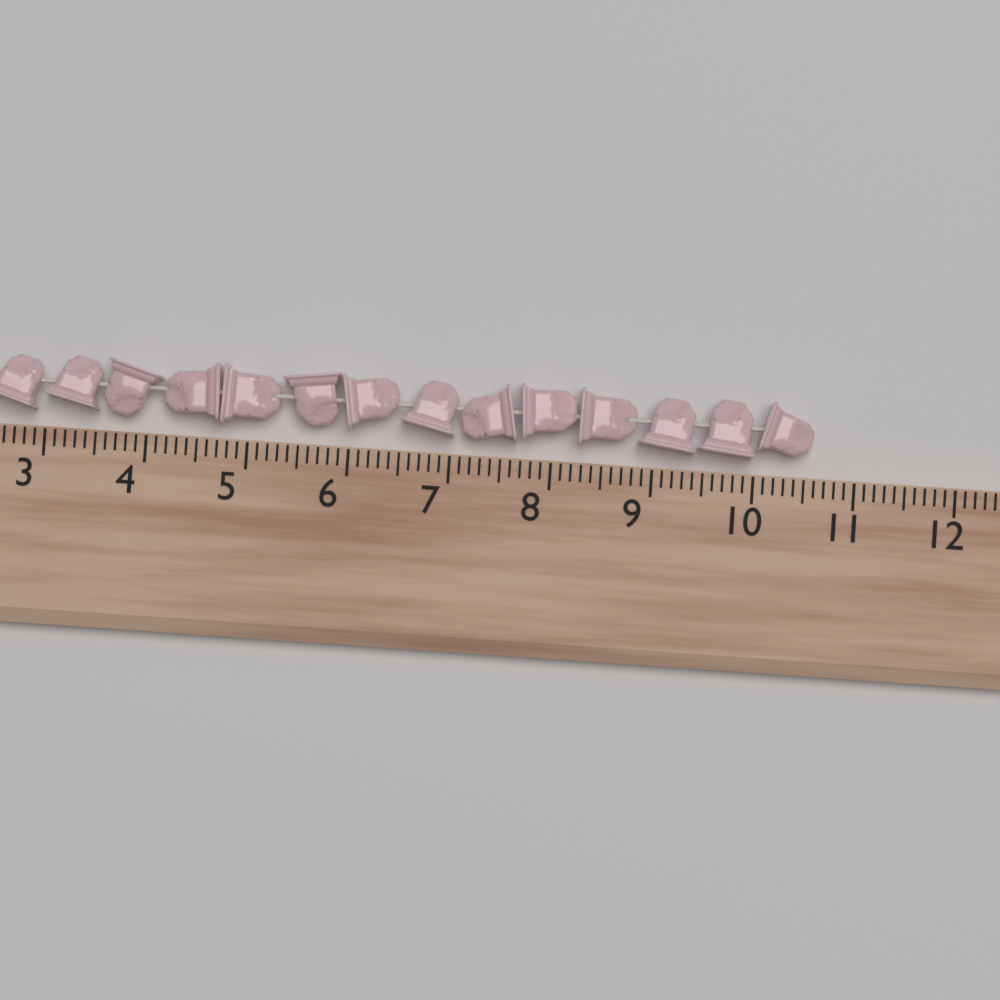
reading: 10.6 (no unit)
